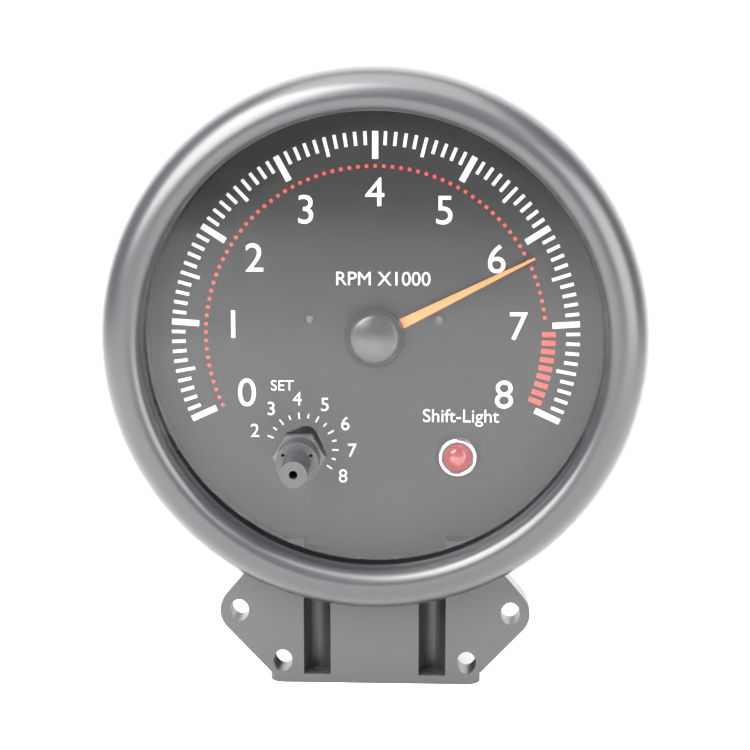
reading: 6.2 RPM x1000
